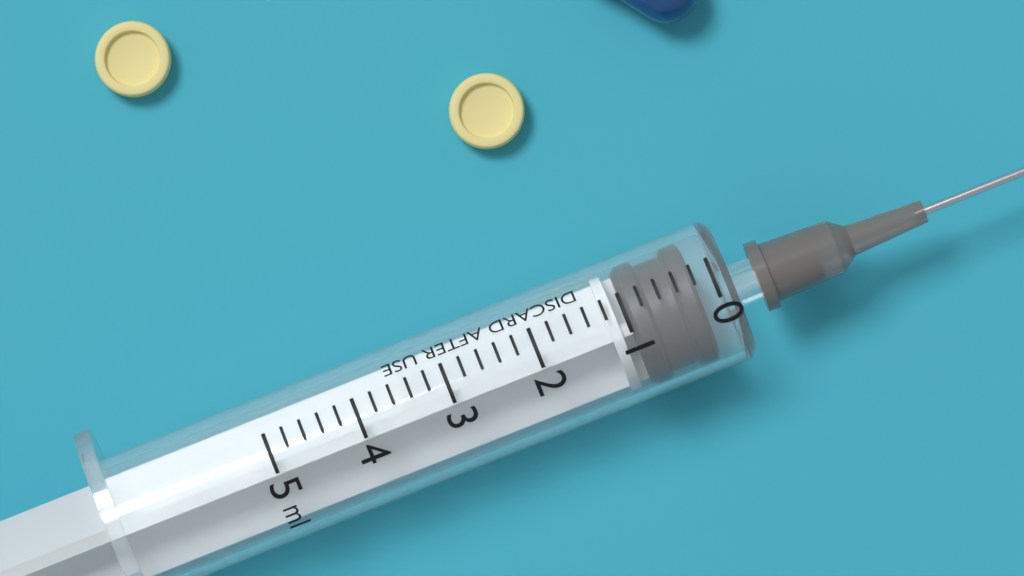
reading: 0.2 ml
